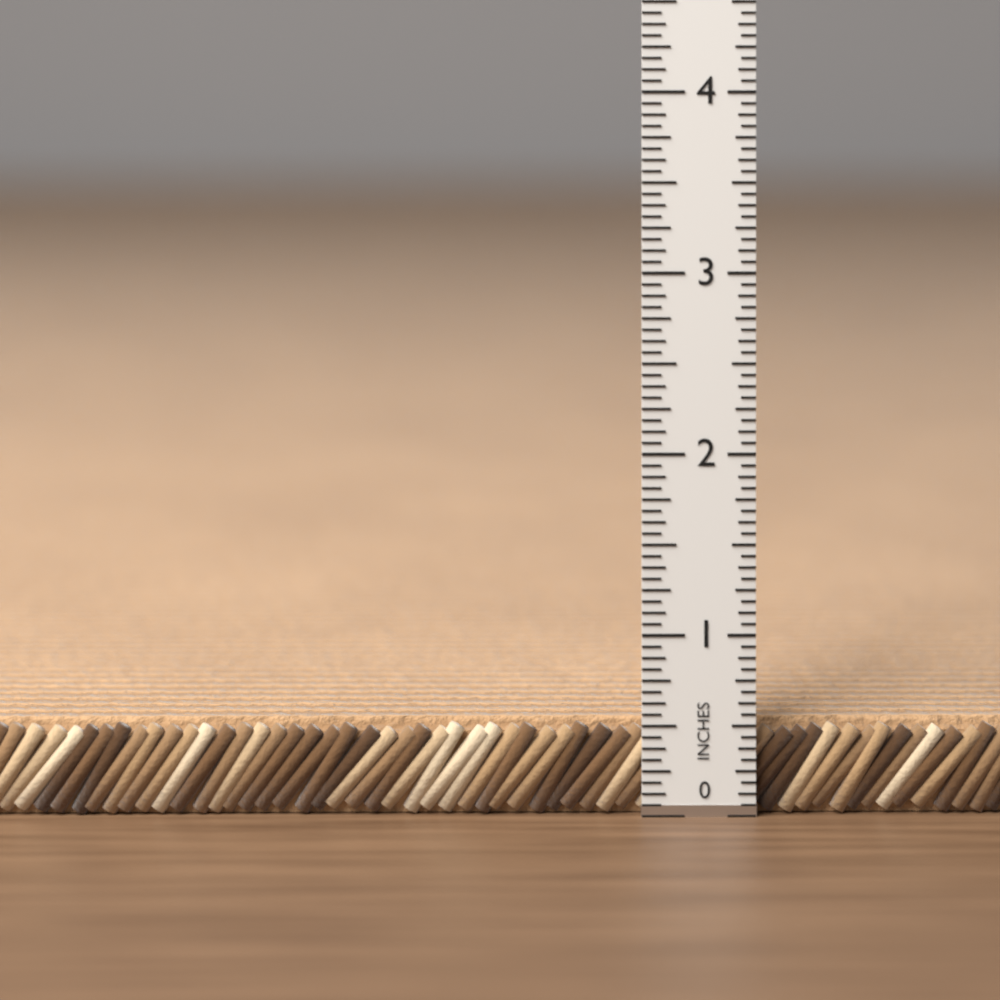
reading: 0.5000 in
